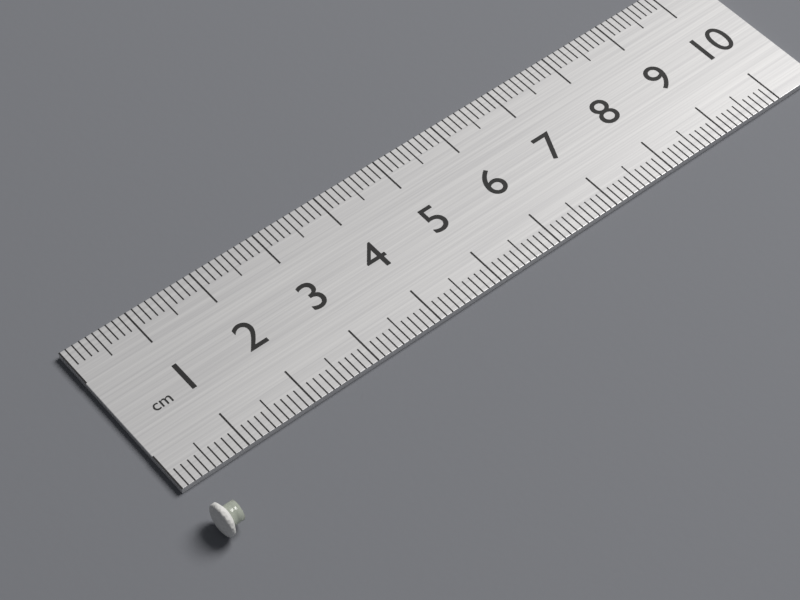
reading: 0.3 cm
